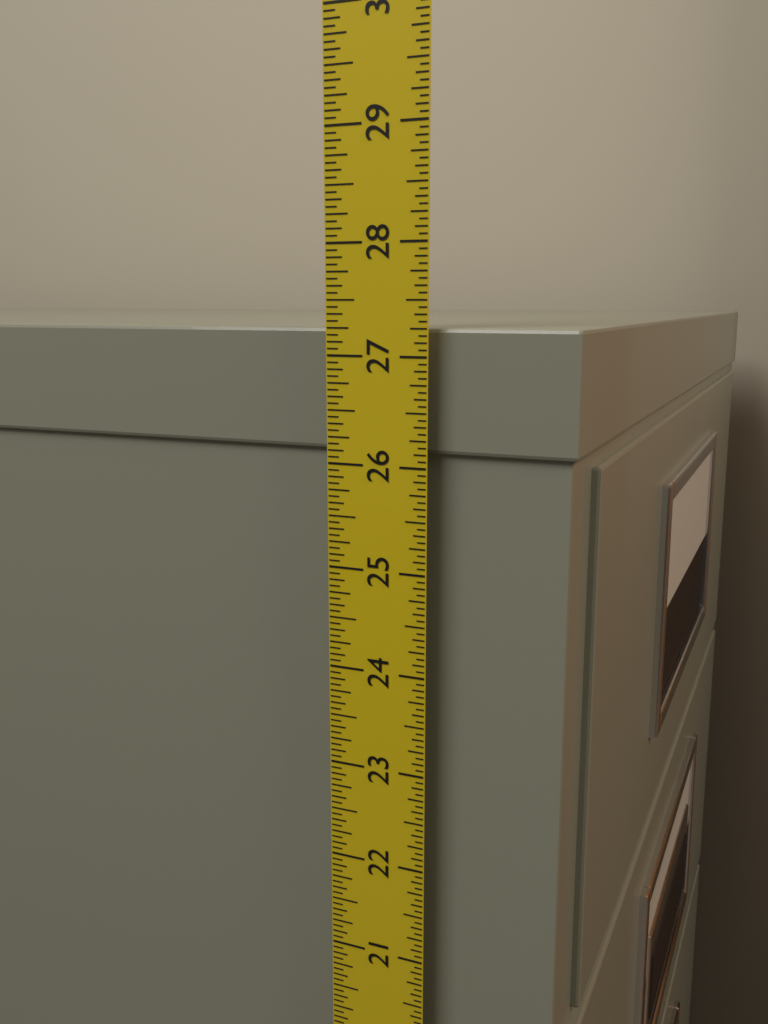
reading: 27.2500 in
